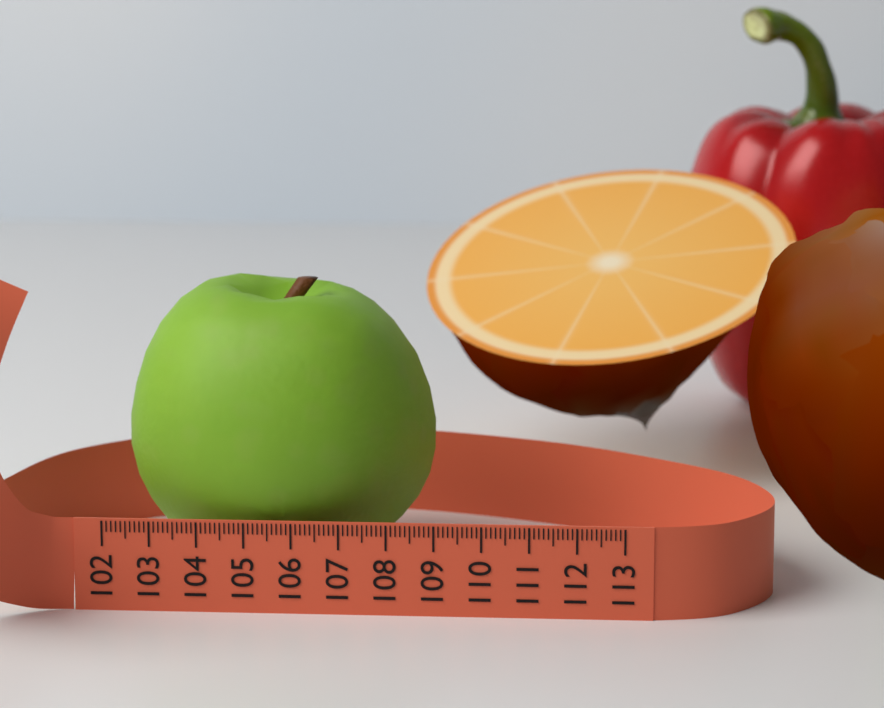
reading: 108.8 (no unit)
